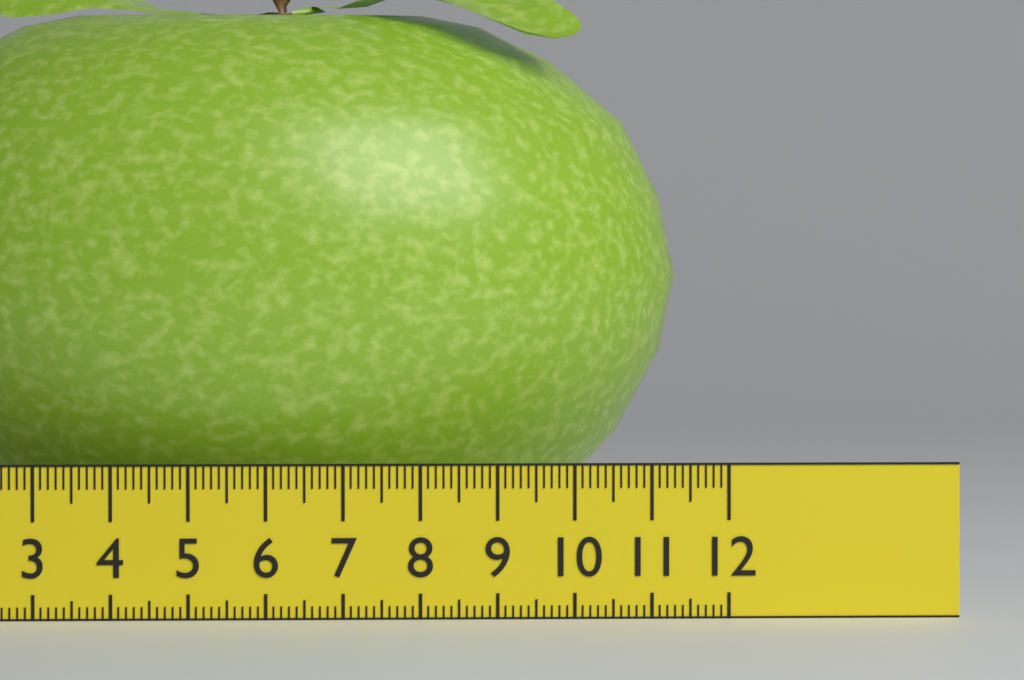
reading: 11.5 (no unit)
